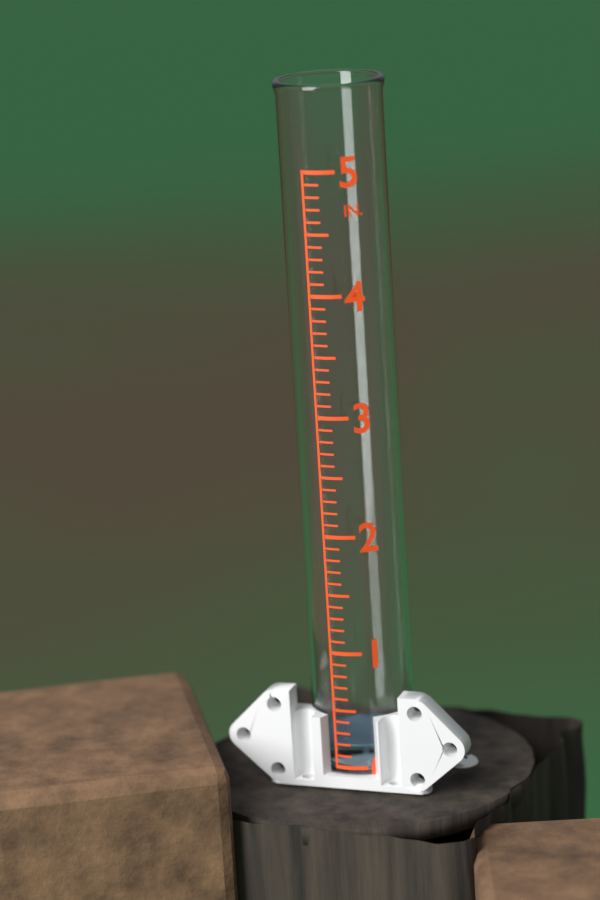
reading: 0.2 in
